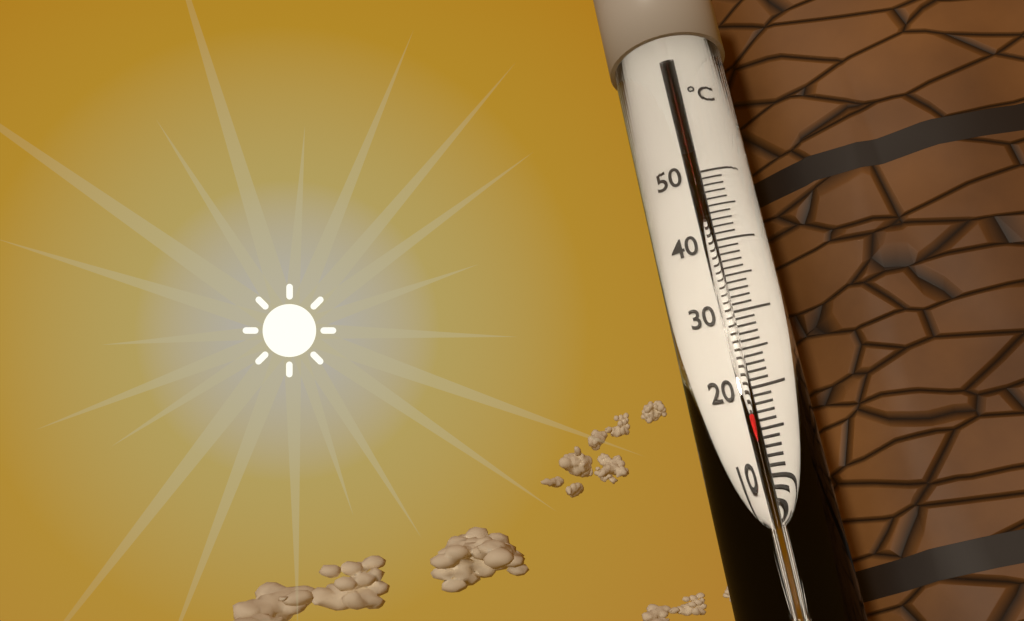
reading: 16 °C
